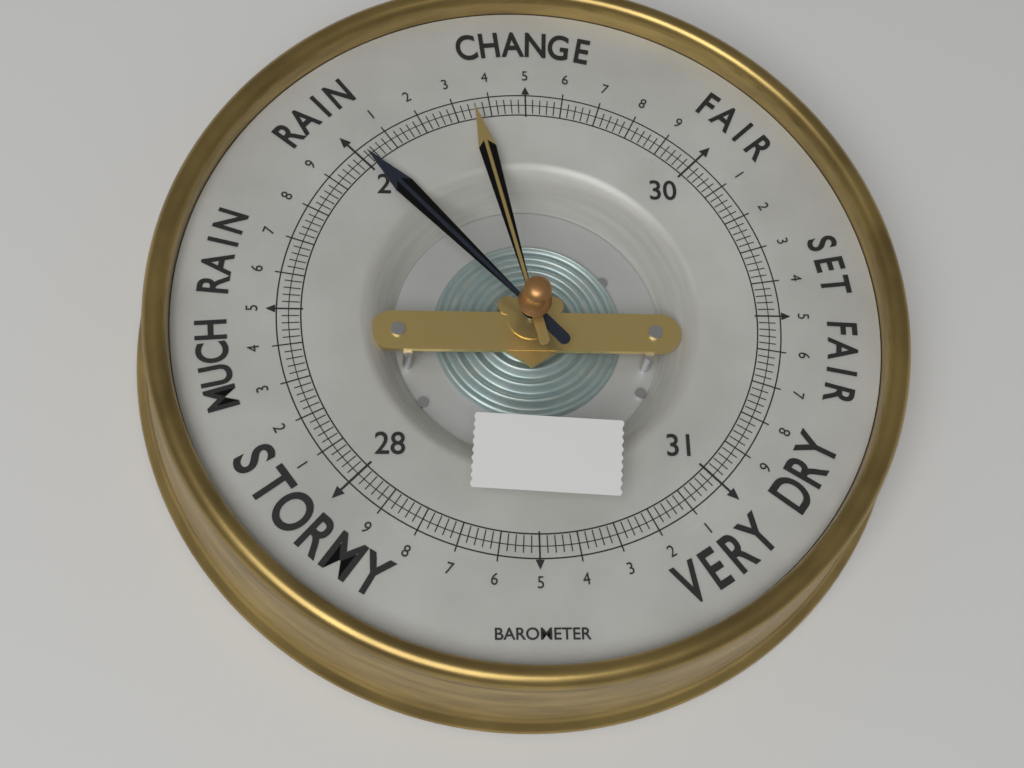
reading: 29.02 (no unit)
